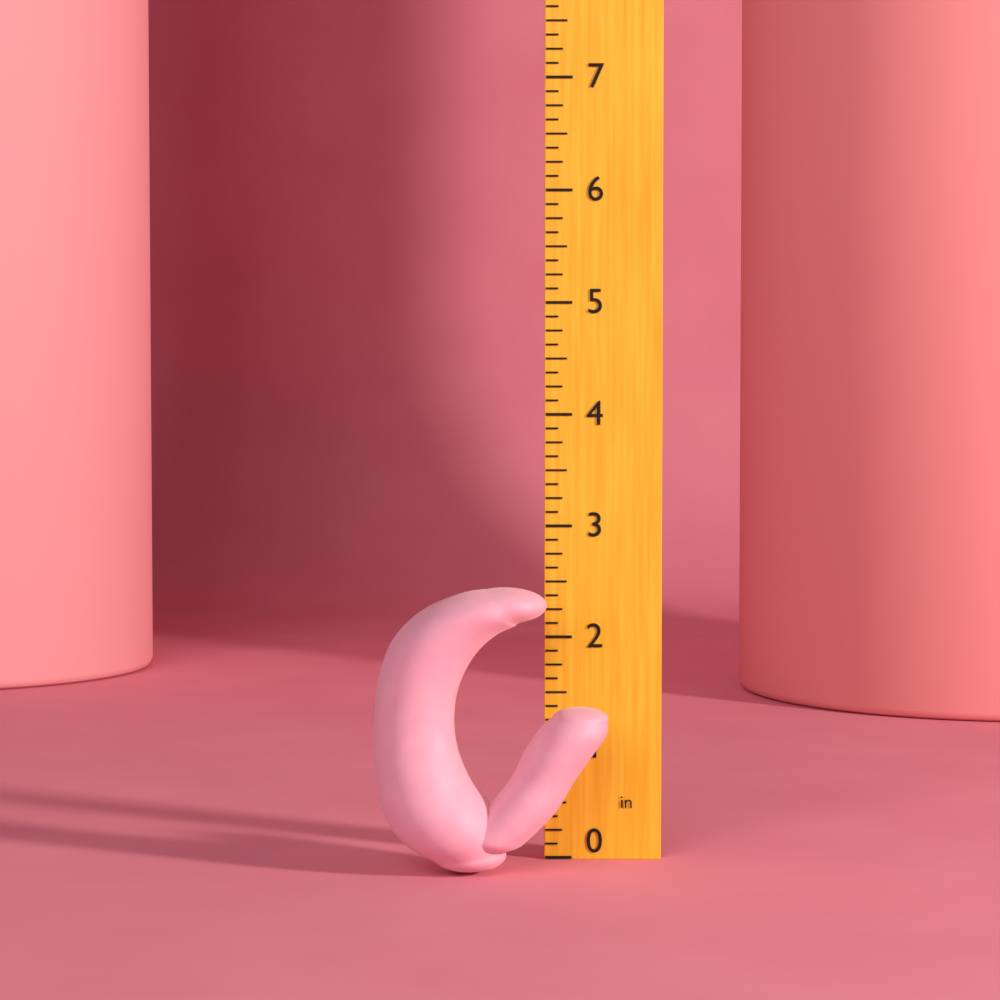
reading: 2.500 in
